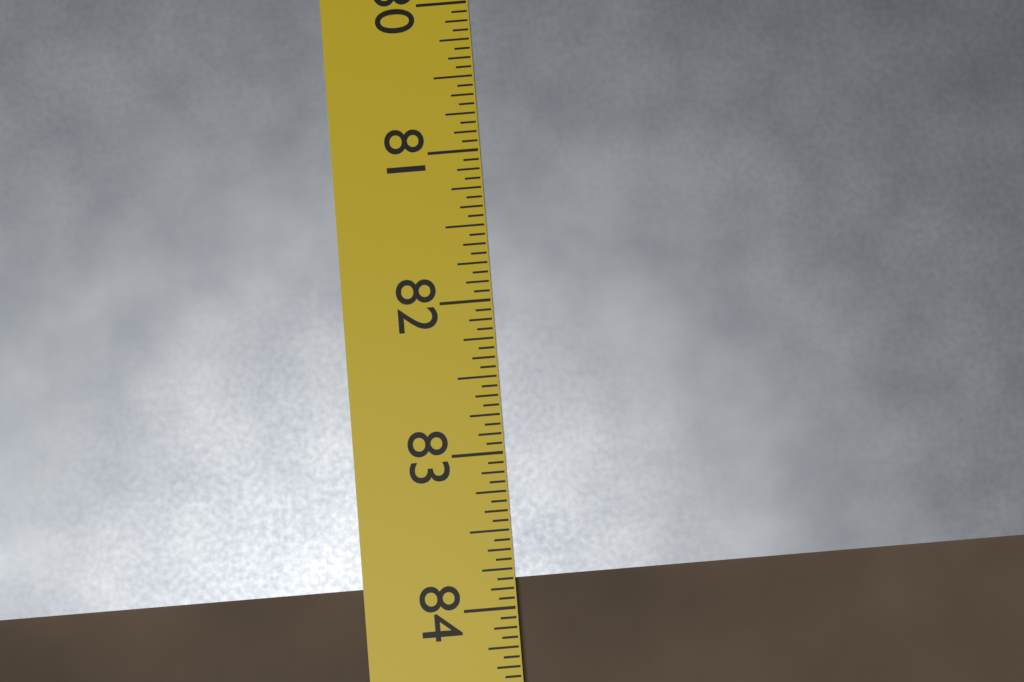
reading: 83.8125 in
